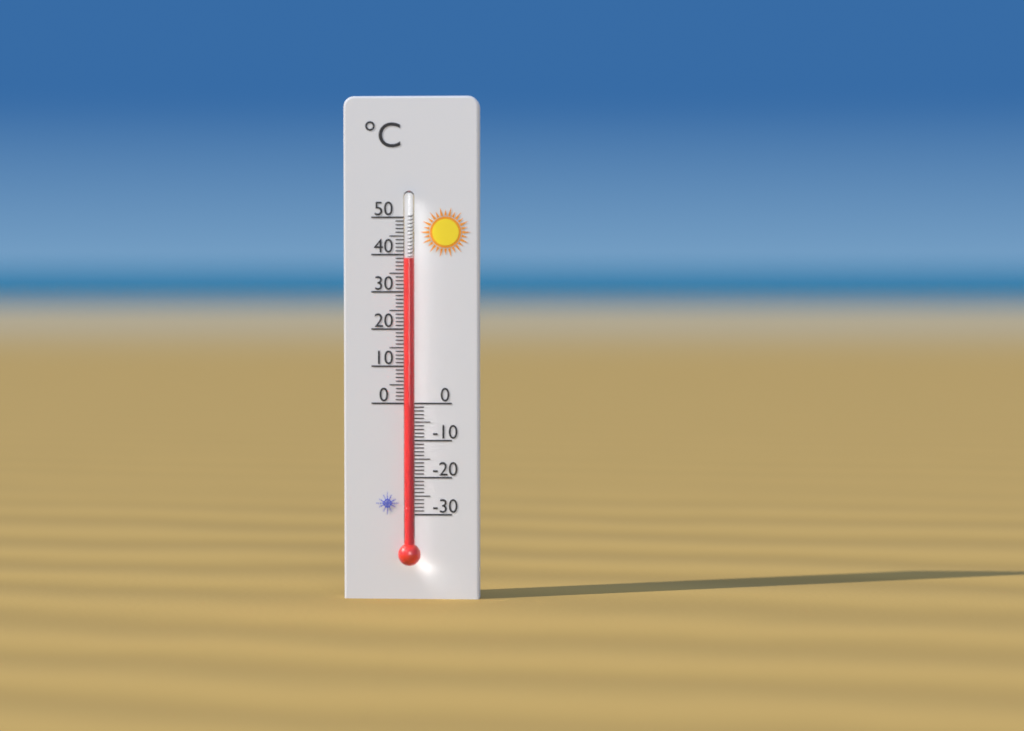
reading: 39 °C
